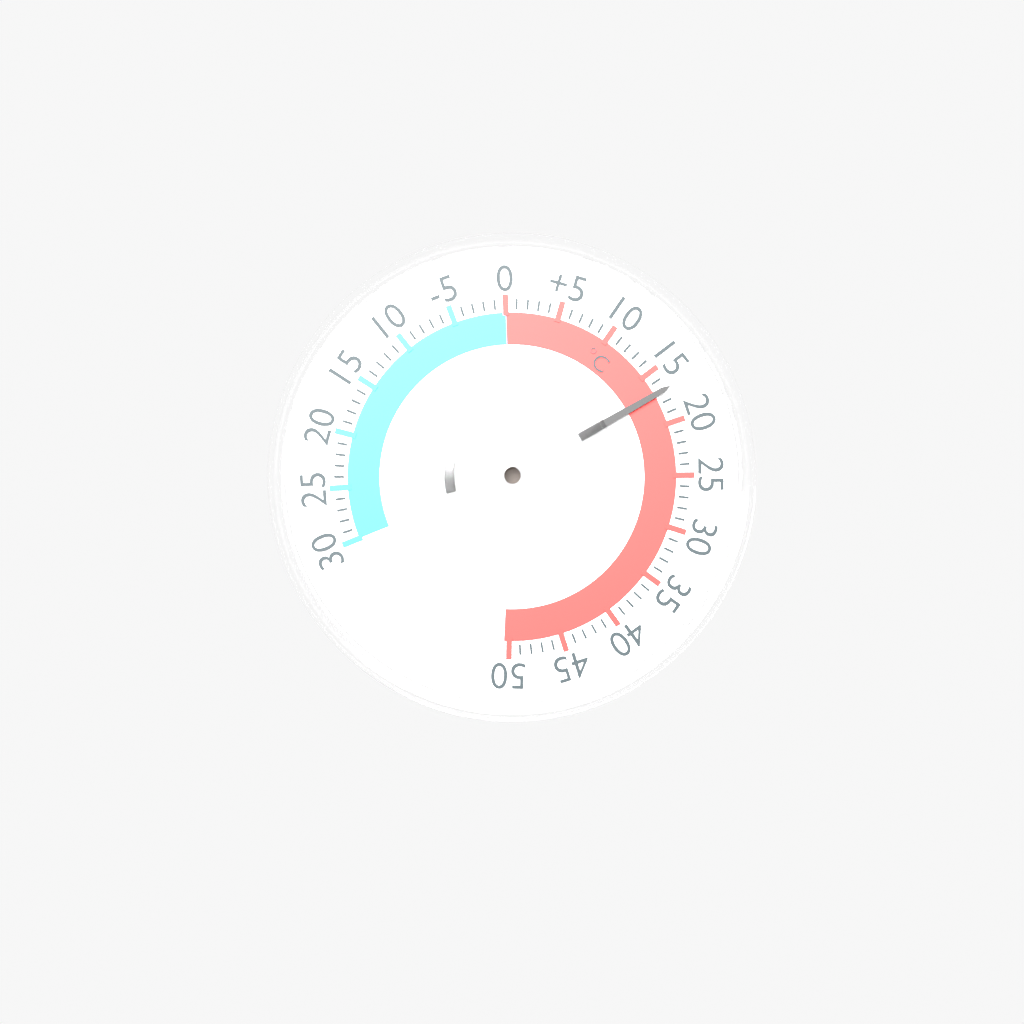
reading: 17 °C
